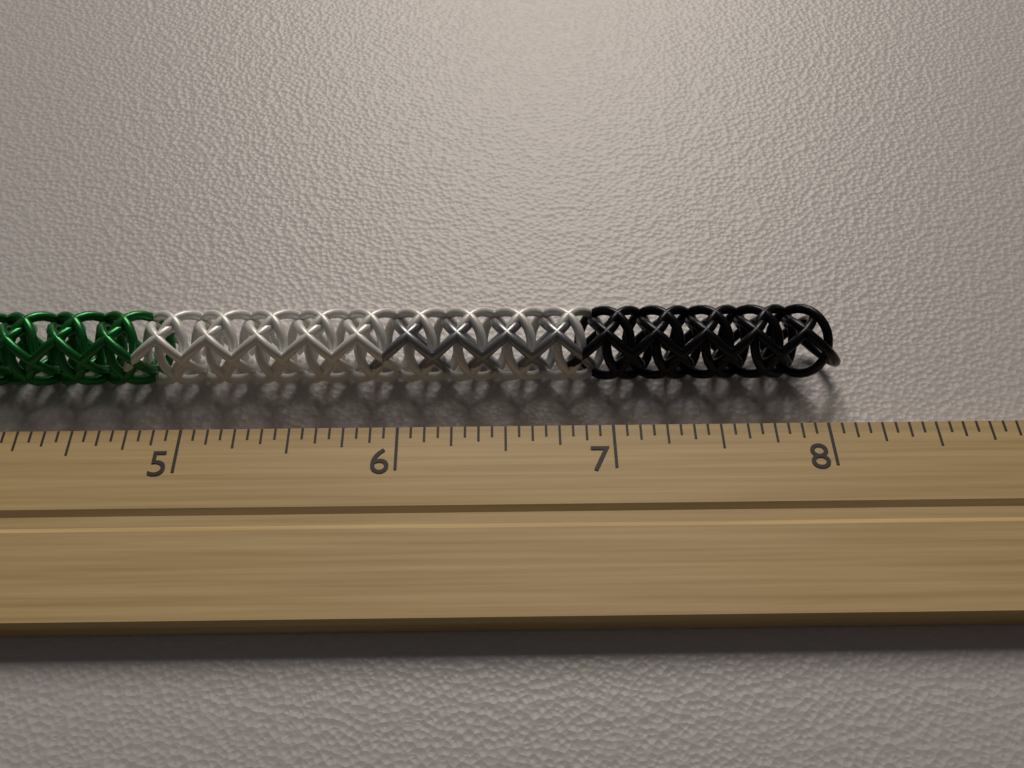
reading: 8.1250 inch
